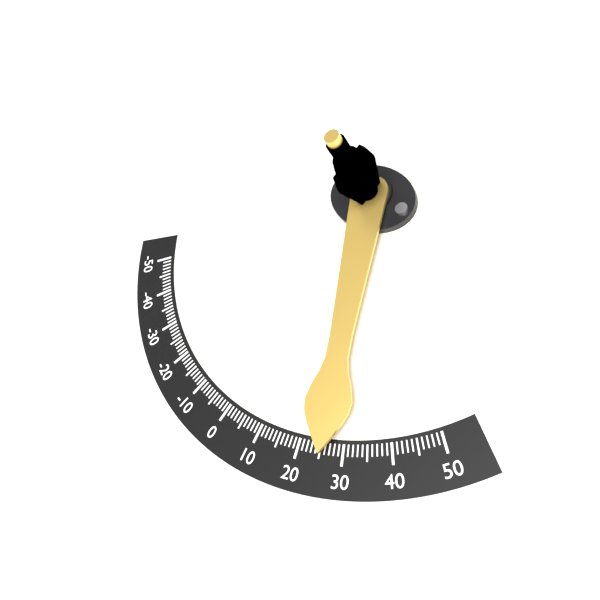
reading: 26 (no unit)
